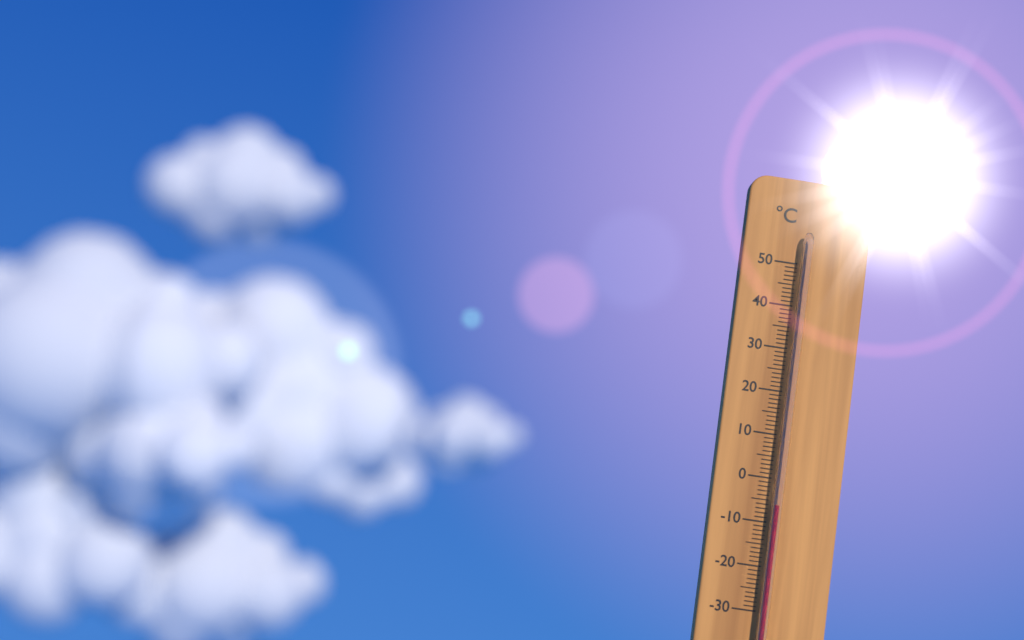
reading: -6 °C
